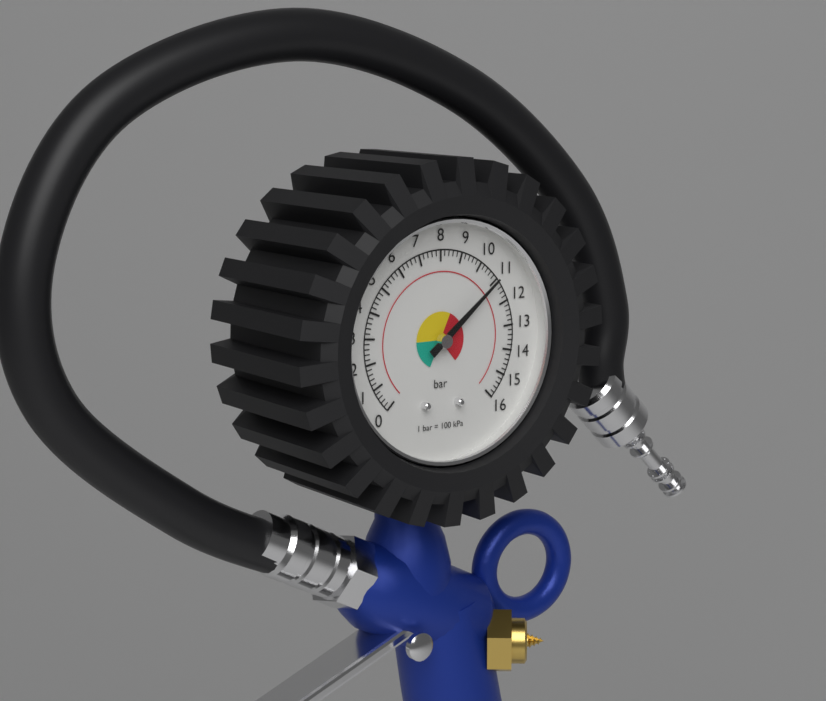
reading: 11.0 bar
